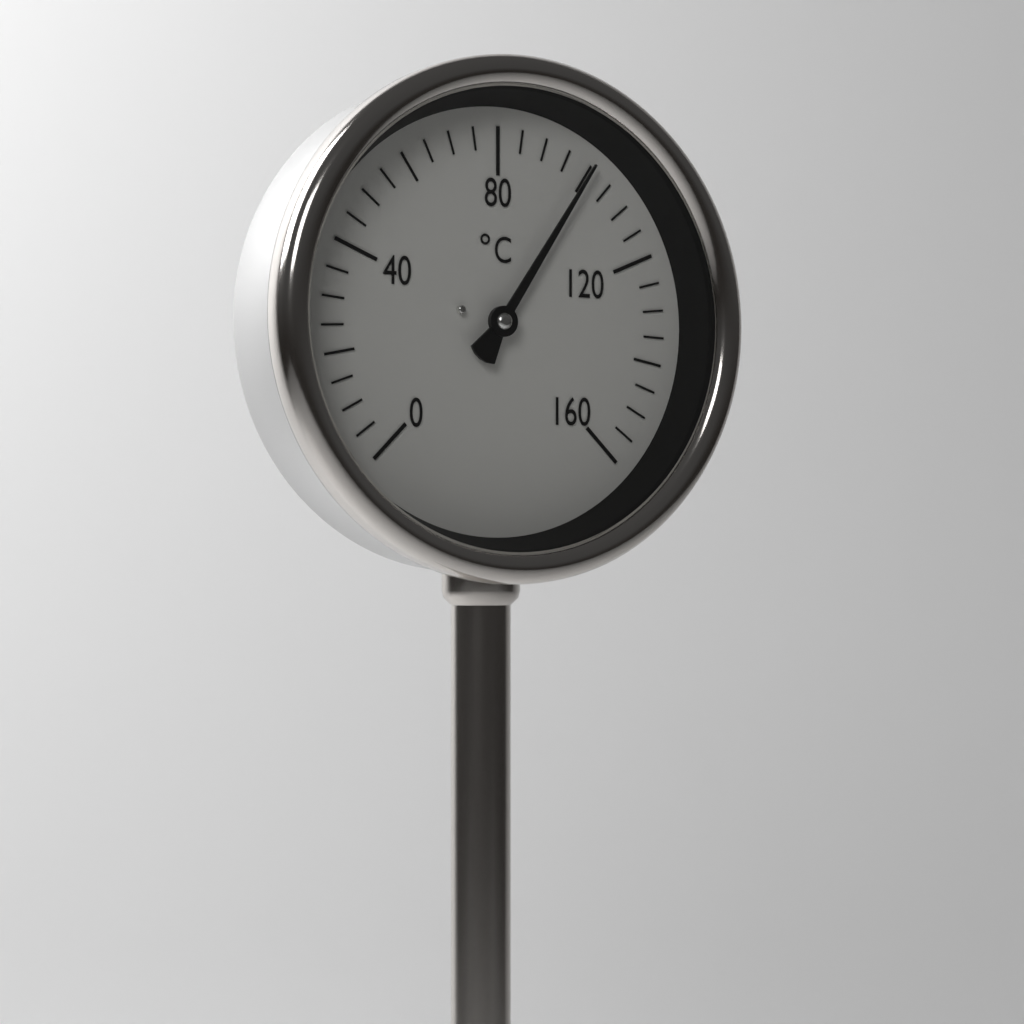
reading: 100 °C
